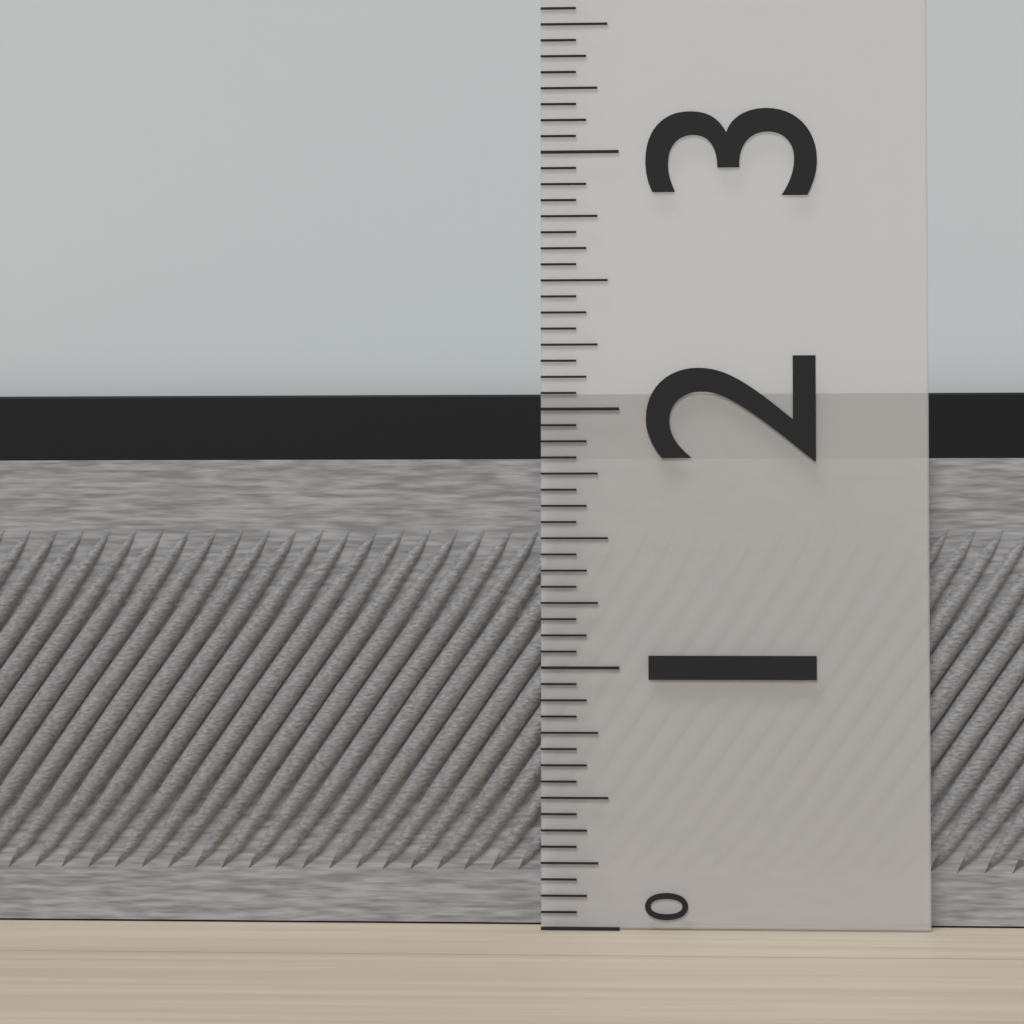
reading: 1.8125 (no unit)
